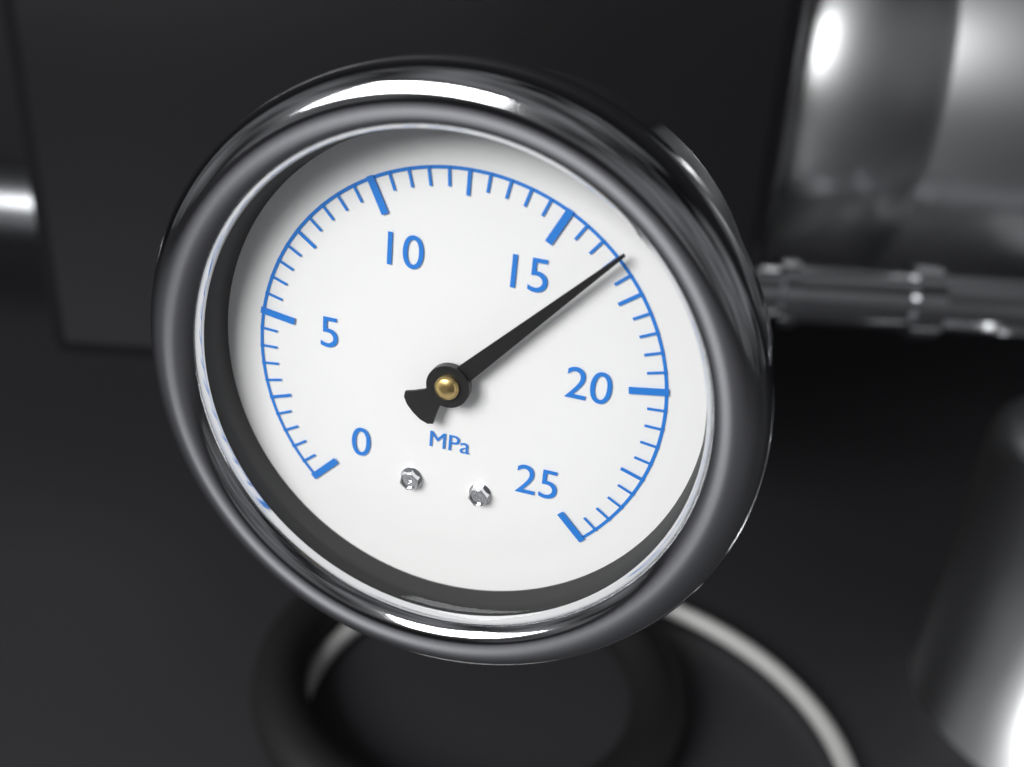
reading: 16.5 MPa
